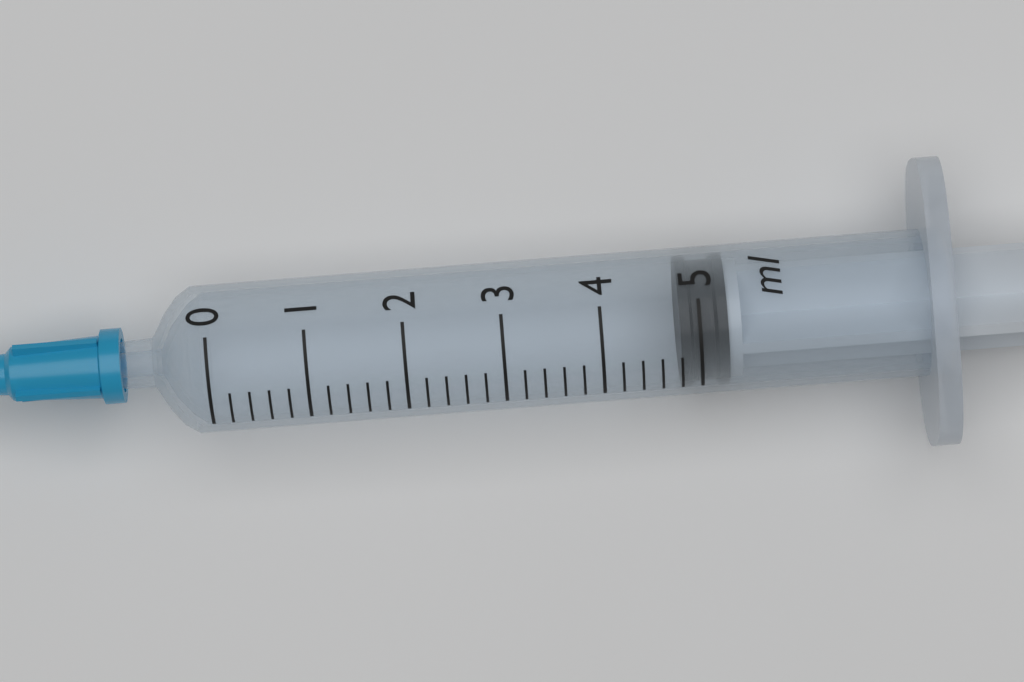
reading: 4.8 ml
